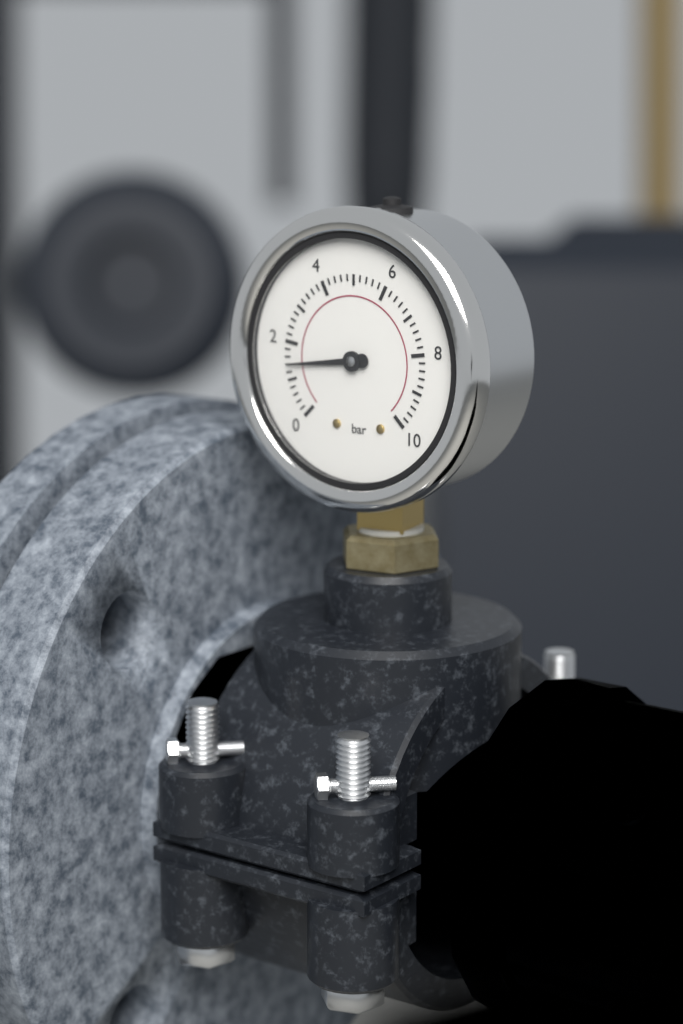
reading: 1.4 bar
